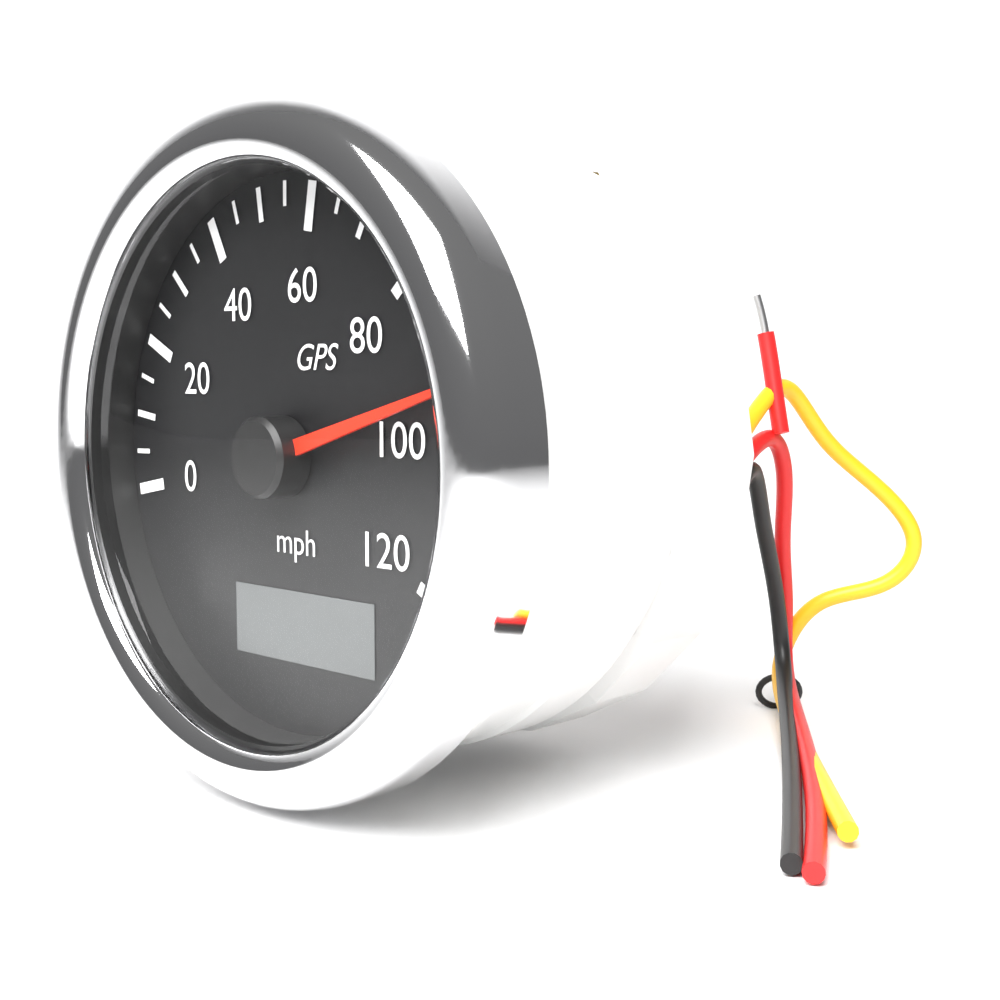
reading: 95 mph
